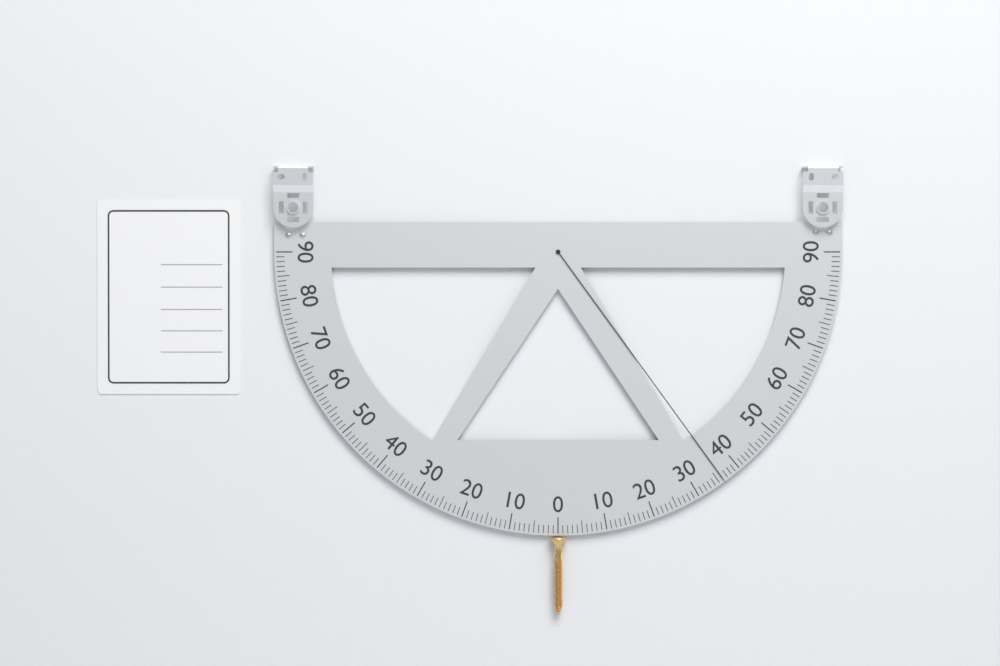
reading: 36 (no unit)
